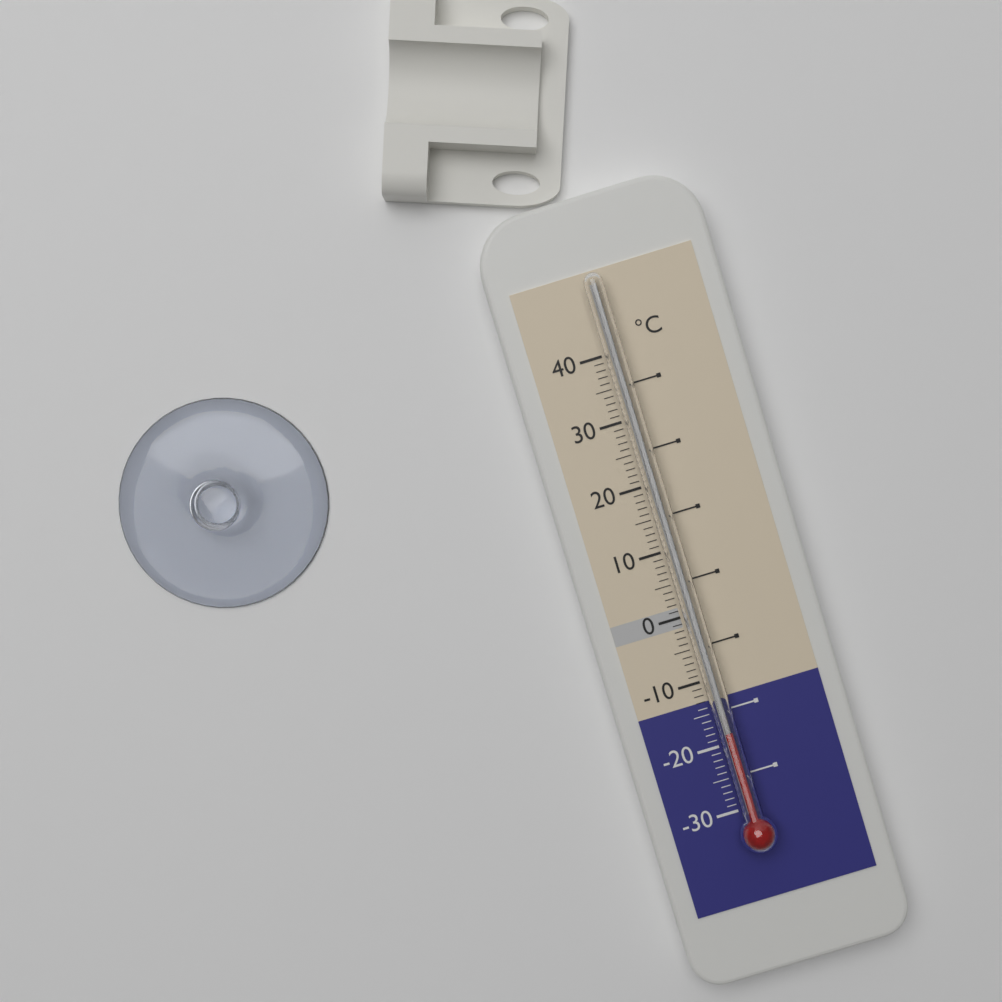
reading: -18 °C
